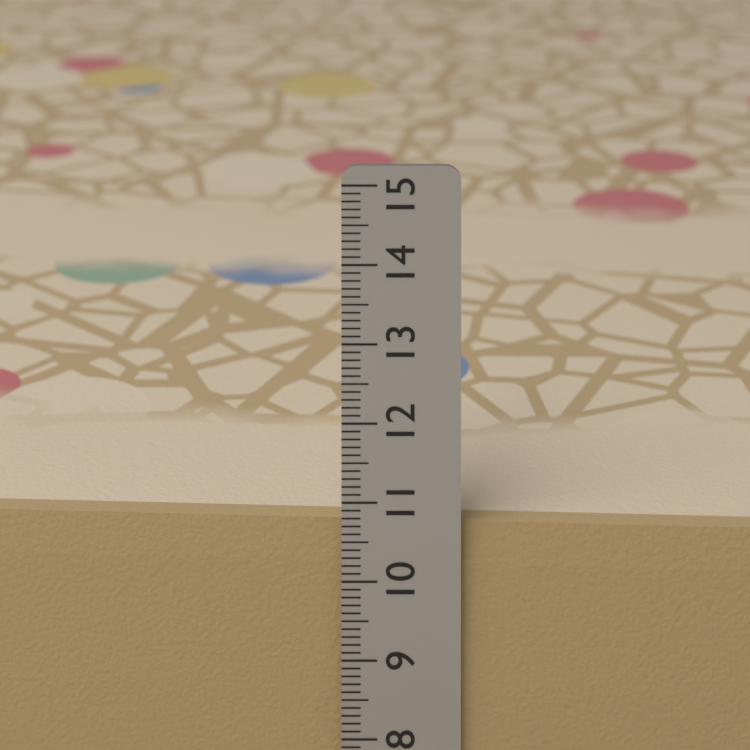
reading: 10.7 cm
